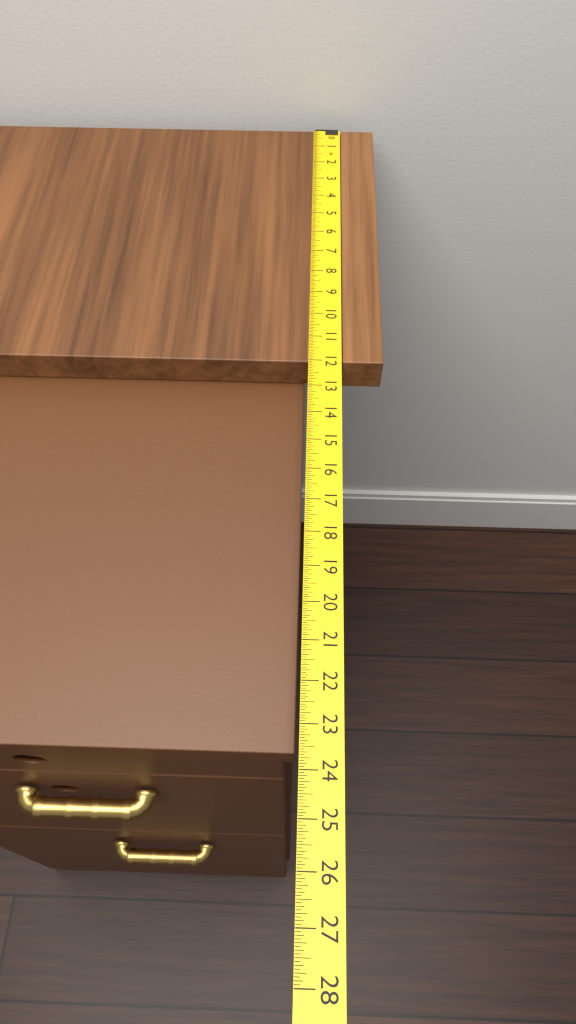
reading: 12.0625 in
